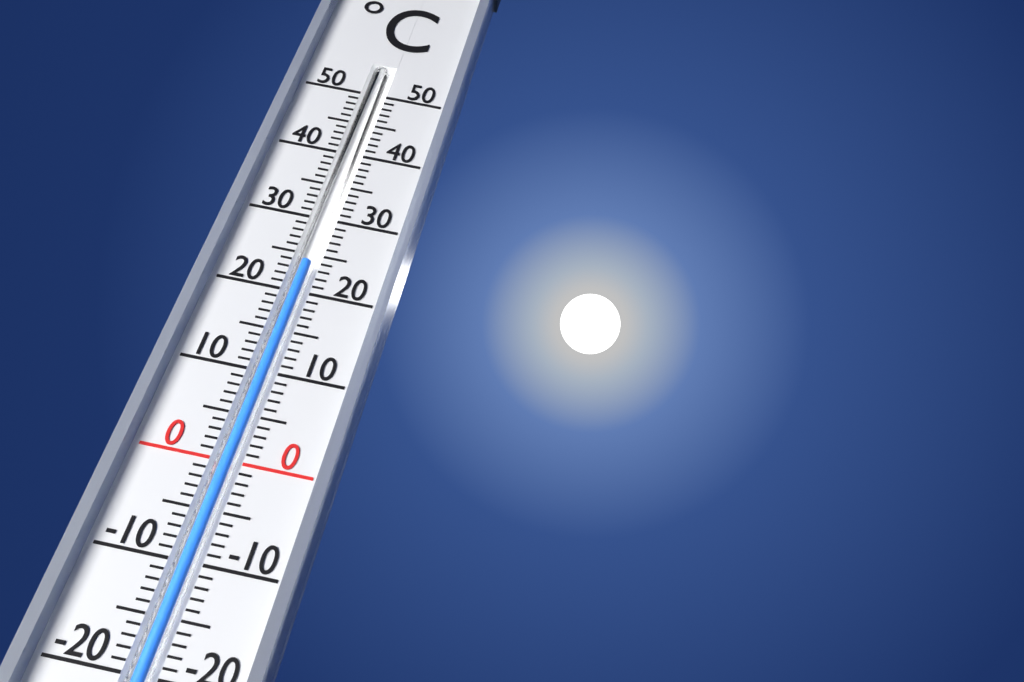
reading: 24 °C
